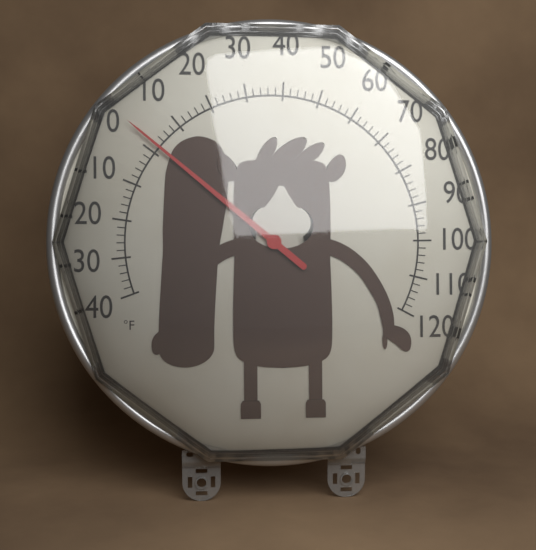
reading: 2 °F
